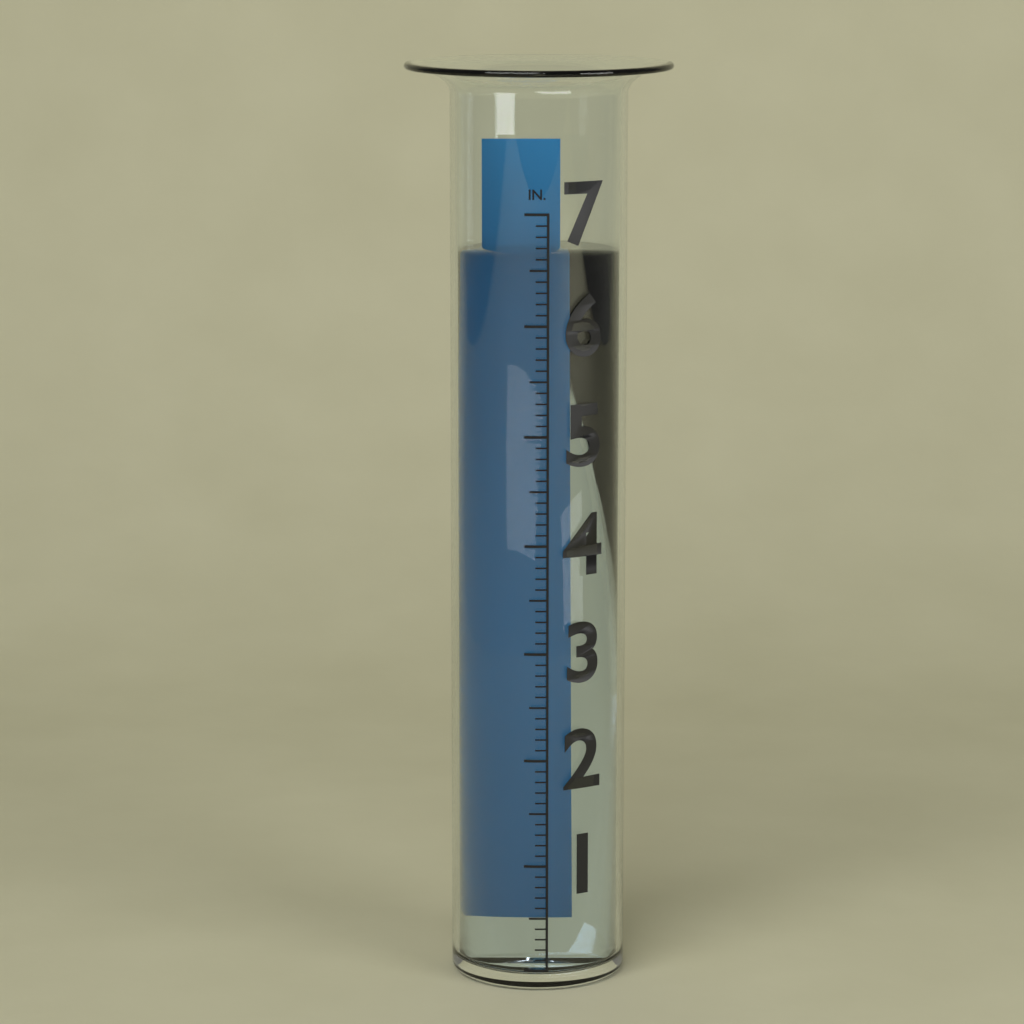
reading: 6.6 in
